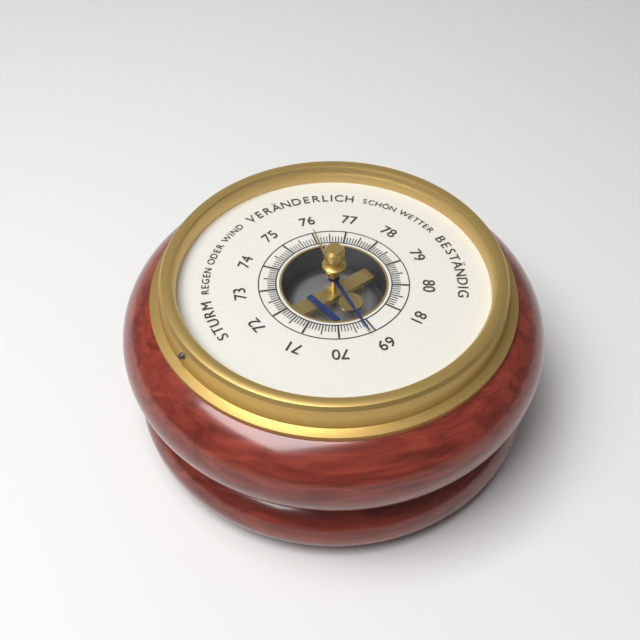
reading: 69.2 (no unit)
